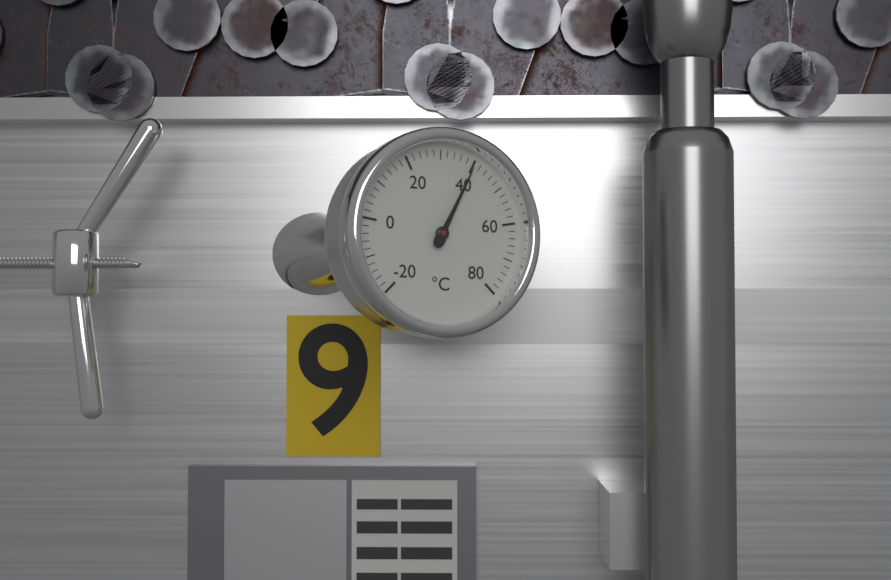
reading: 40 °C
